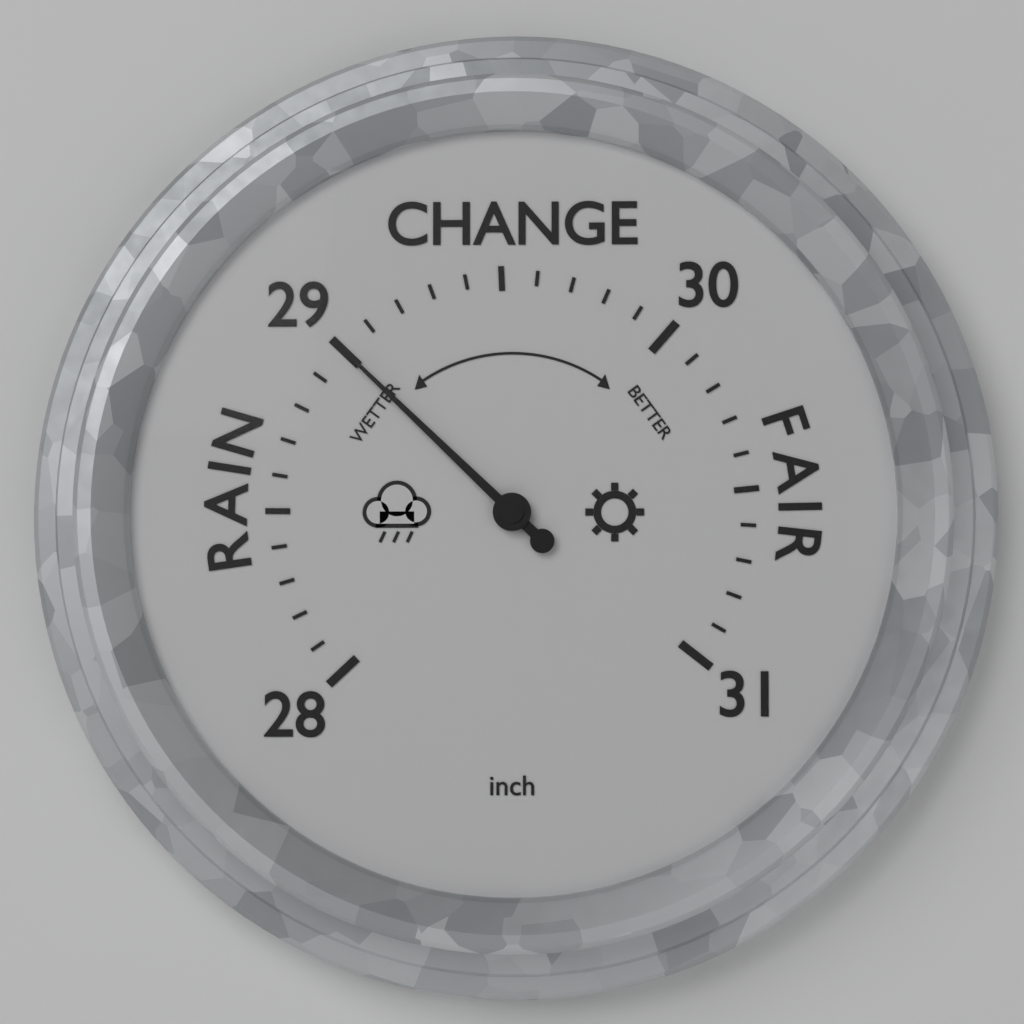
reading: 29.0 inch
